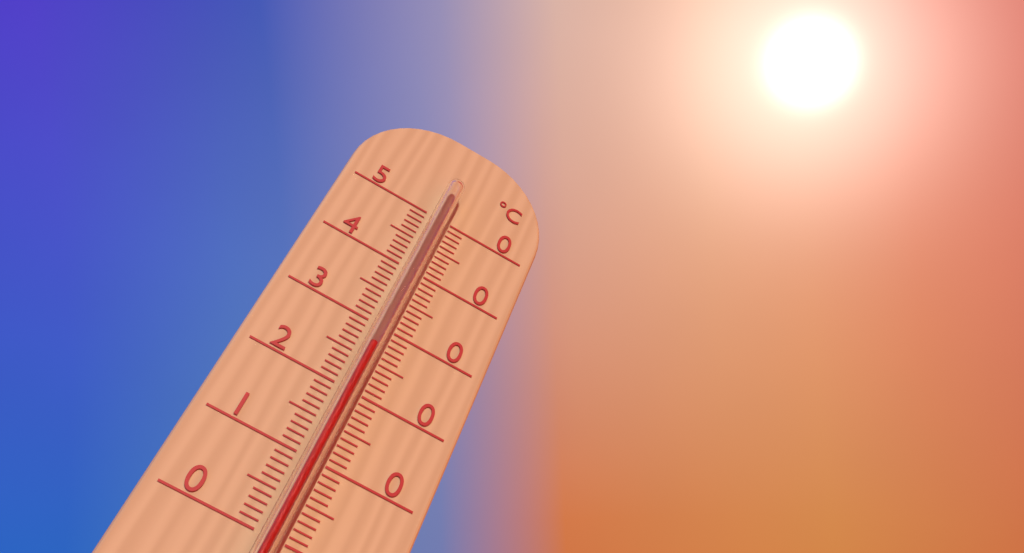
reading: 26 °C
